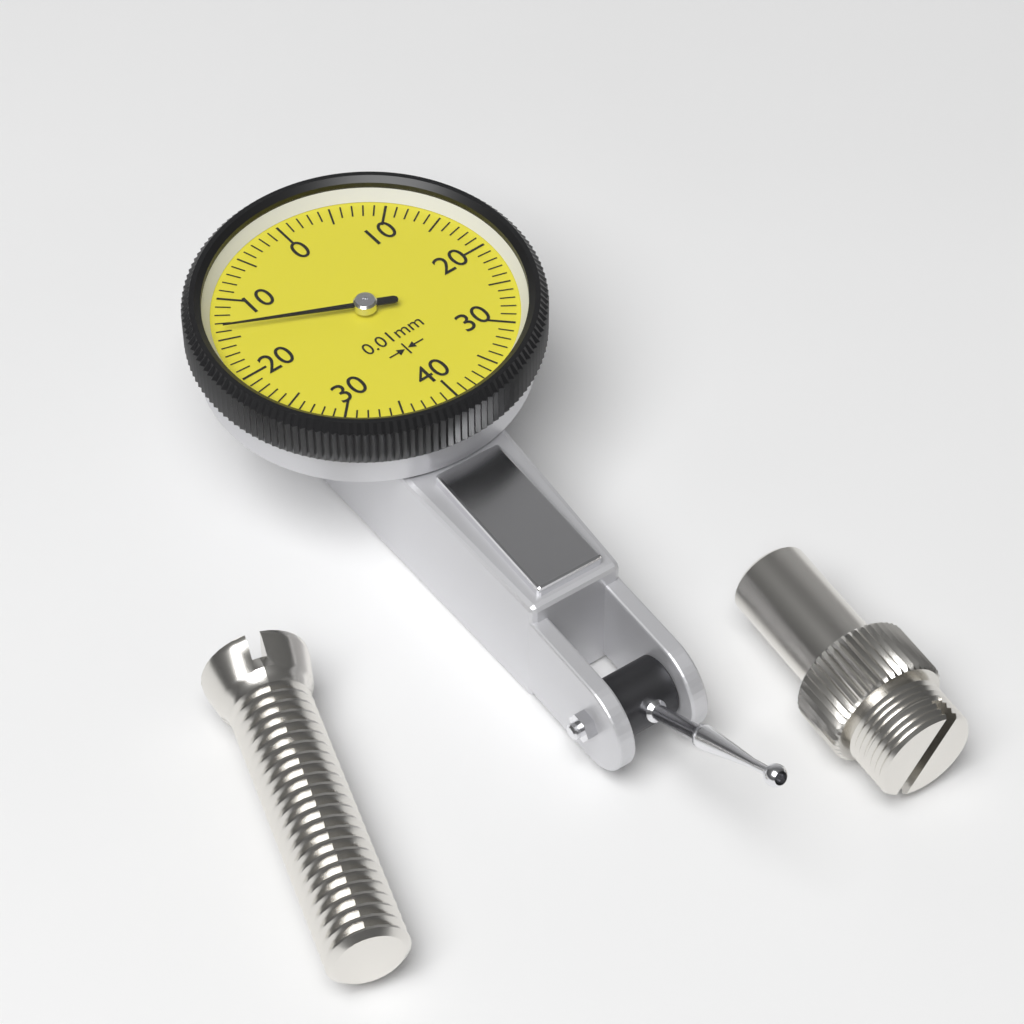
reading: 0.14 mm
